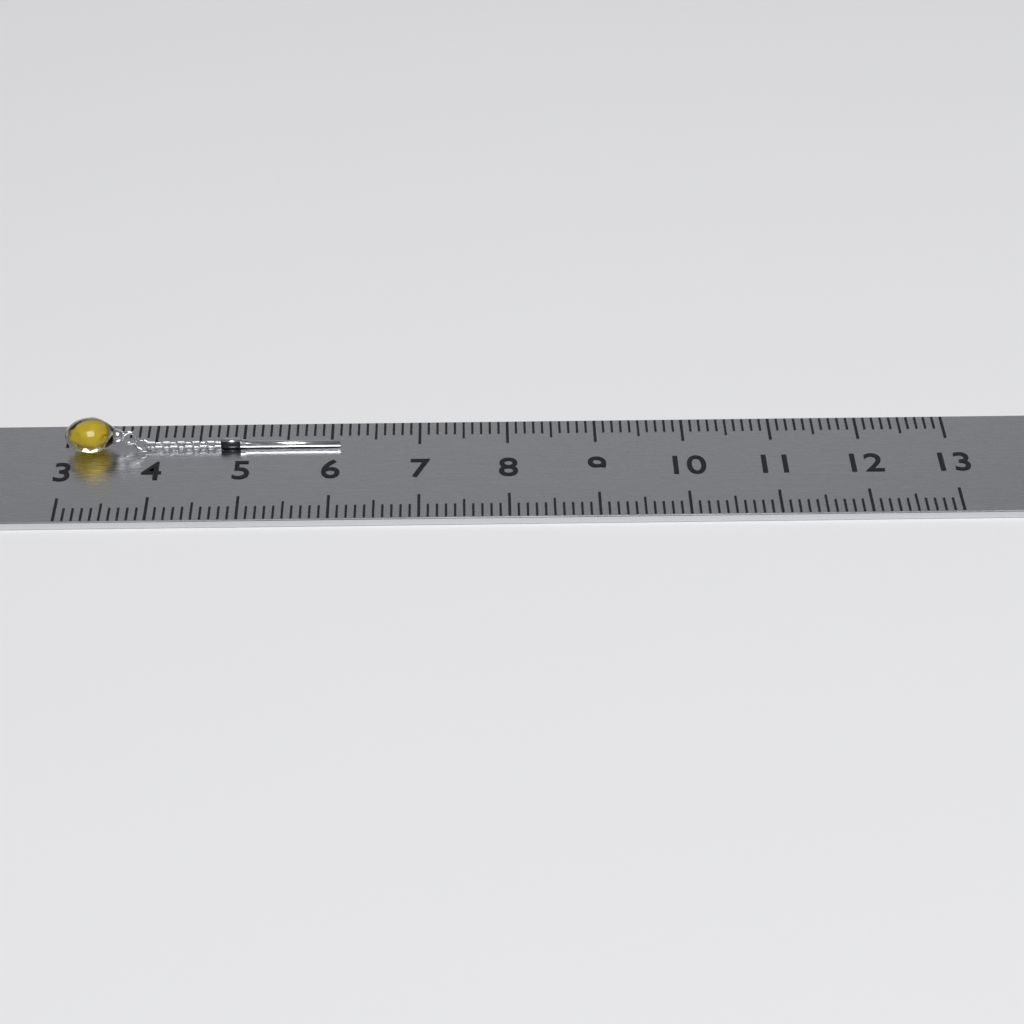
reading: 6.1 (no unit)
